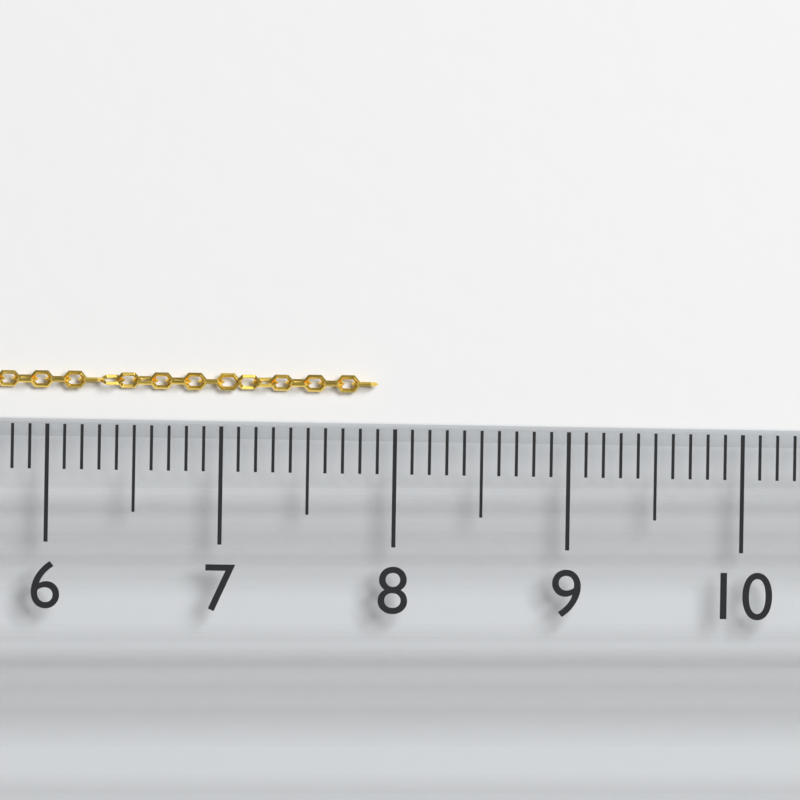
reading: 7.9 (no unit)
